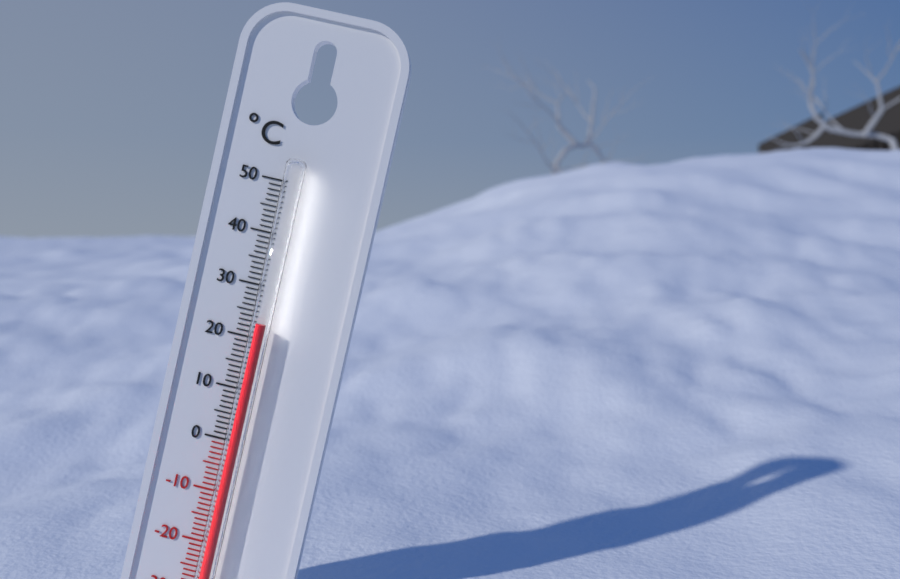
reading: 23 °C
